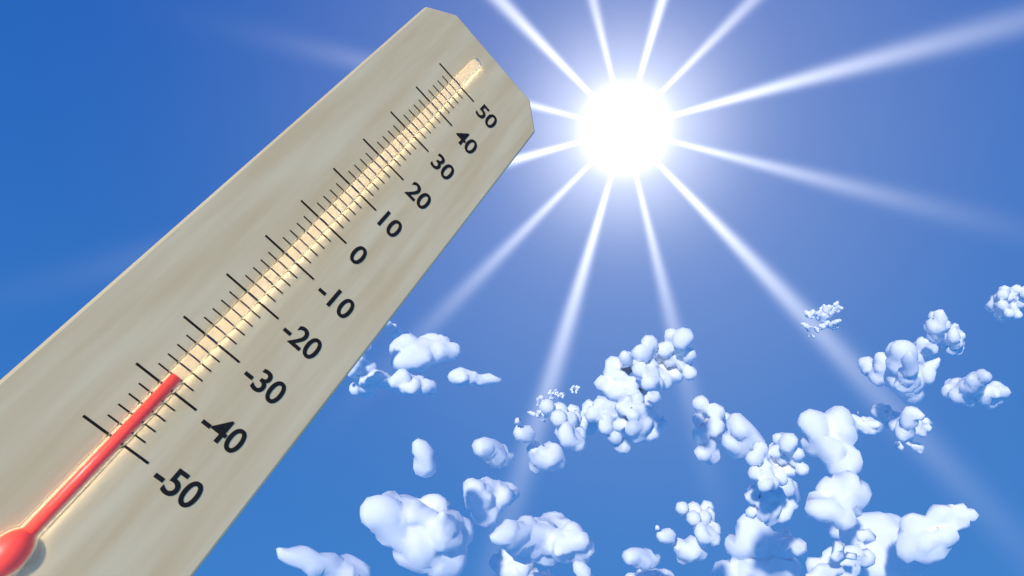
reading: -38 (no unit)
